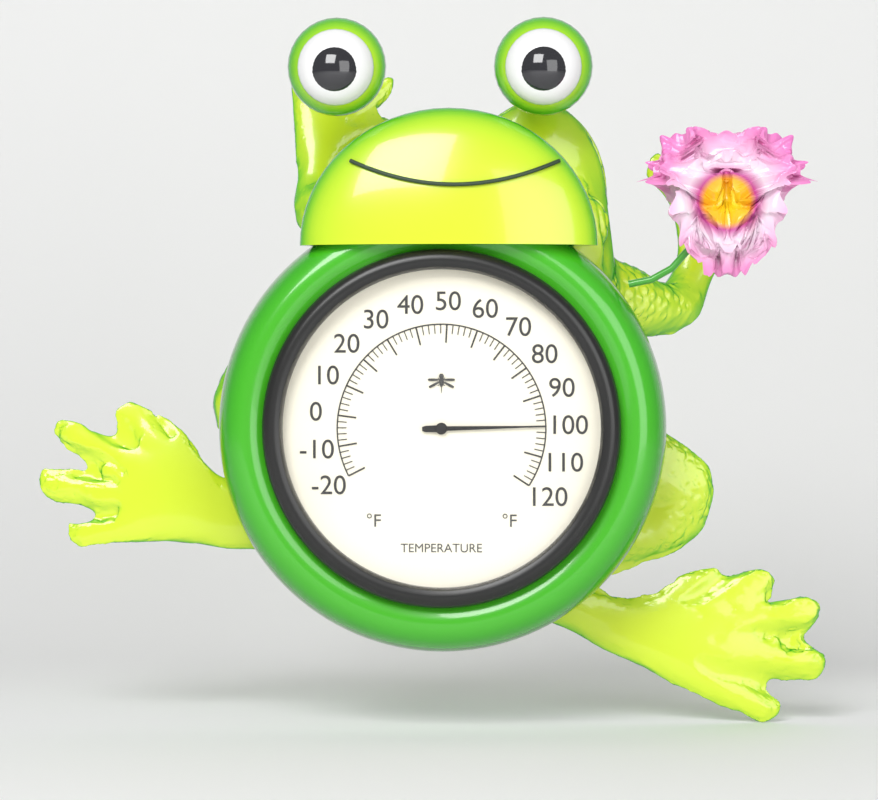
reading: 100 °F
